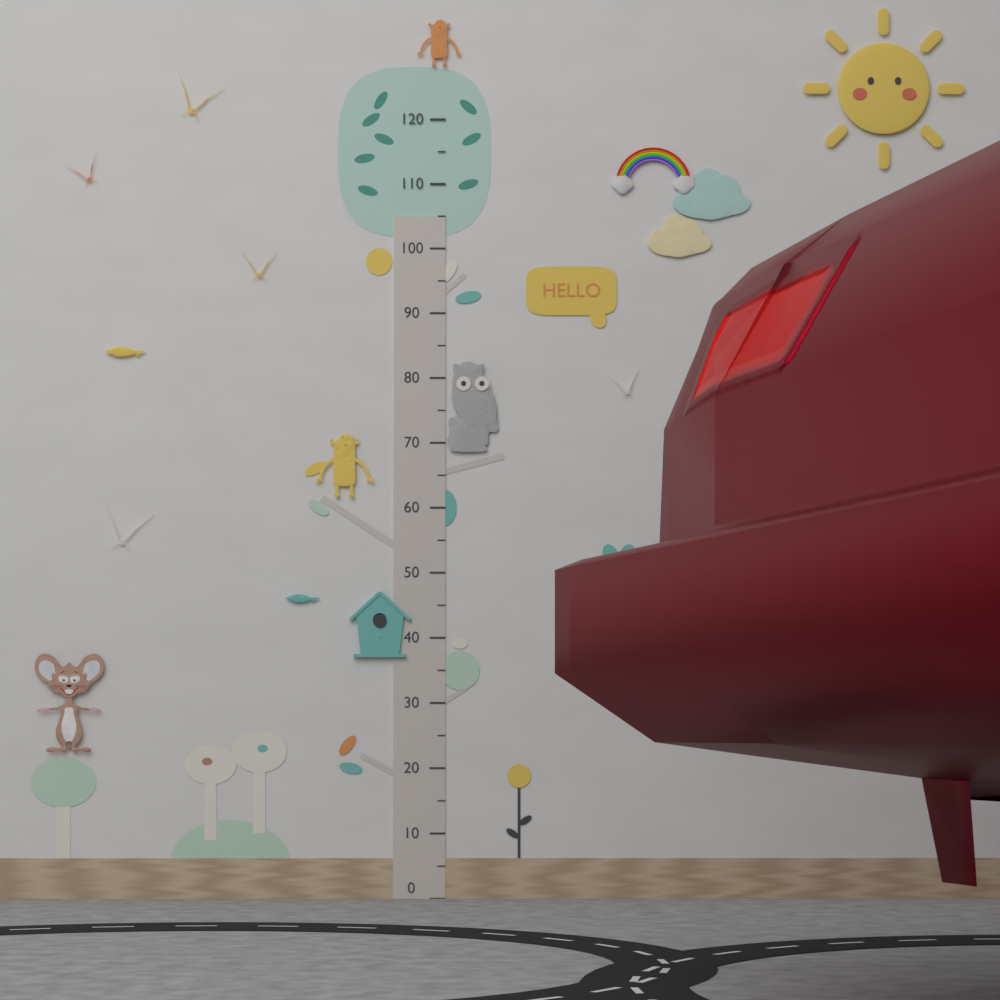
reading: 100 (no unit)
